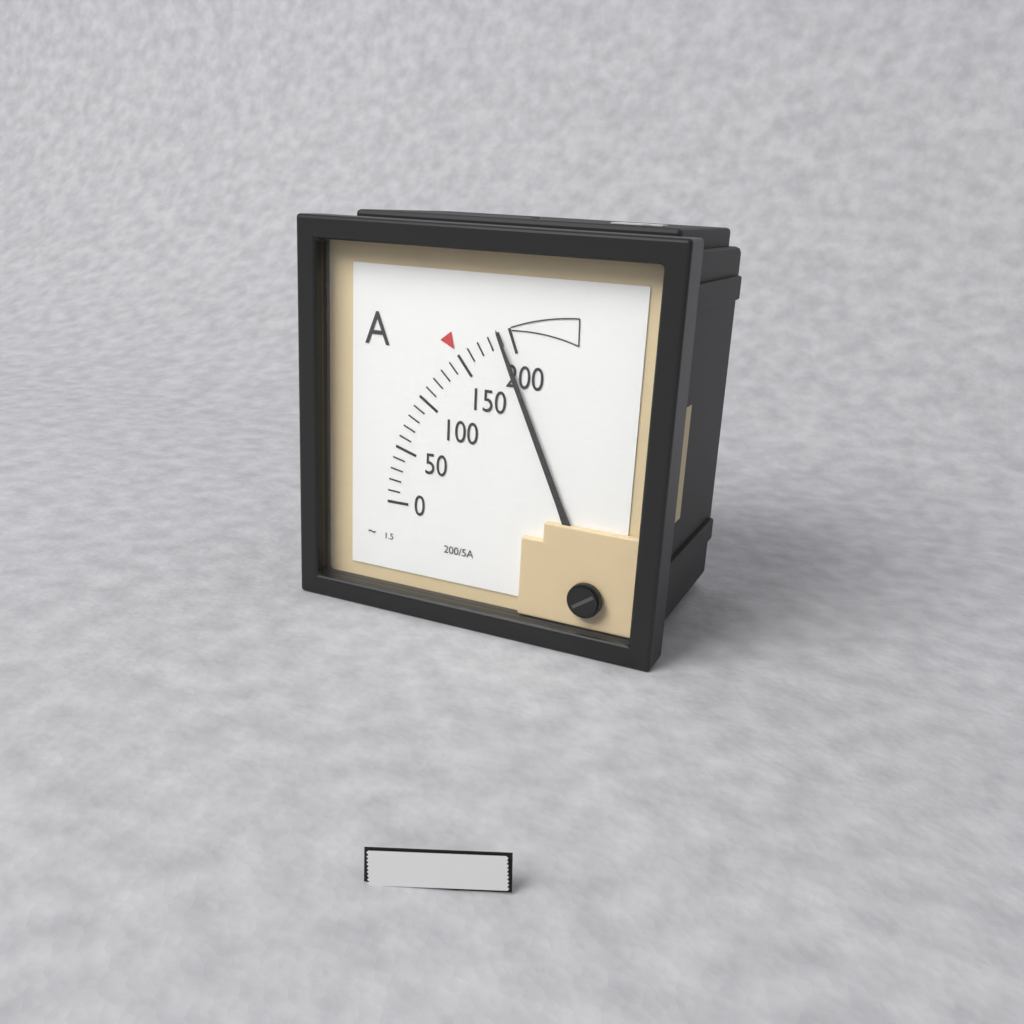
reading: 190 A
